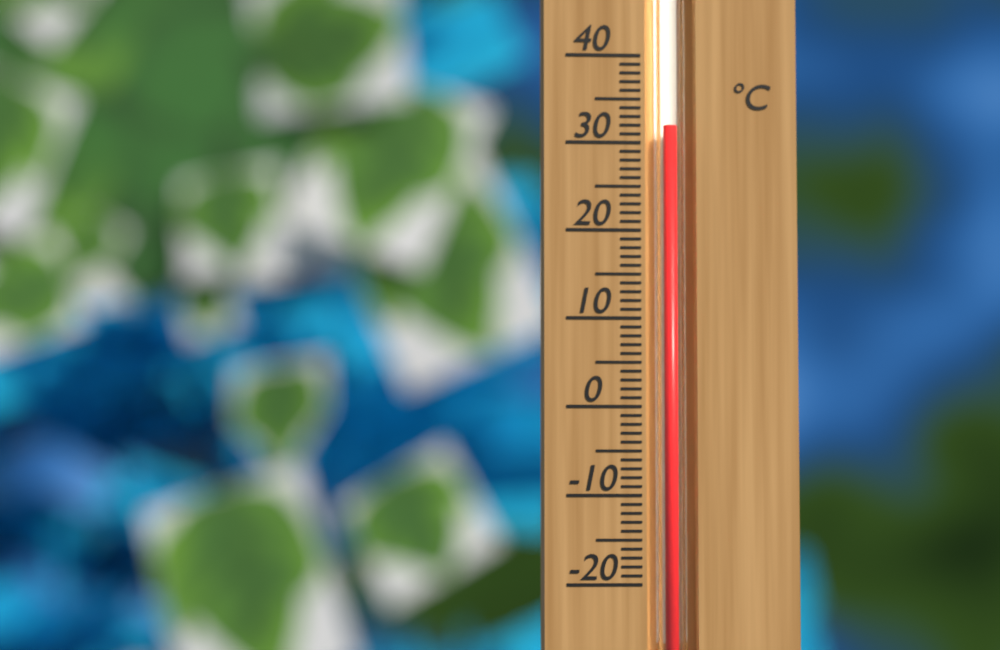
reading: 32 °C
